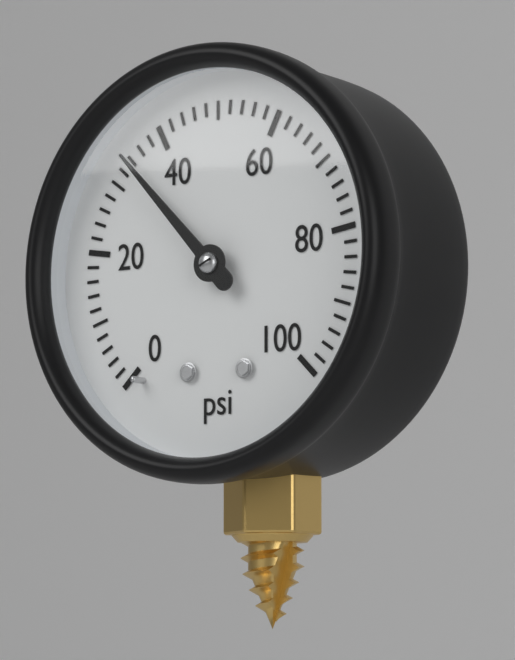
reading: 34 psi
